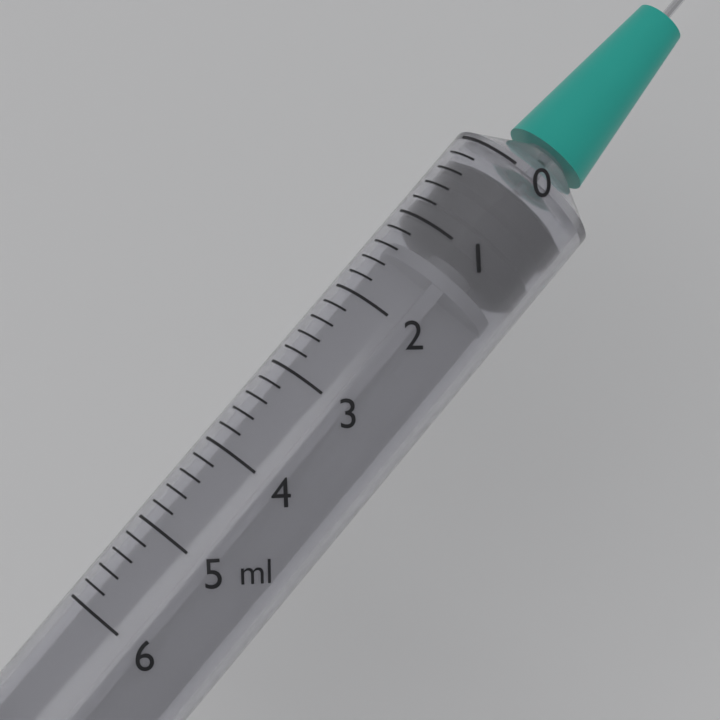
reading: 0.2 ml
